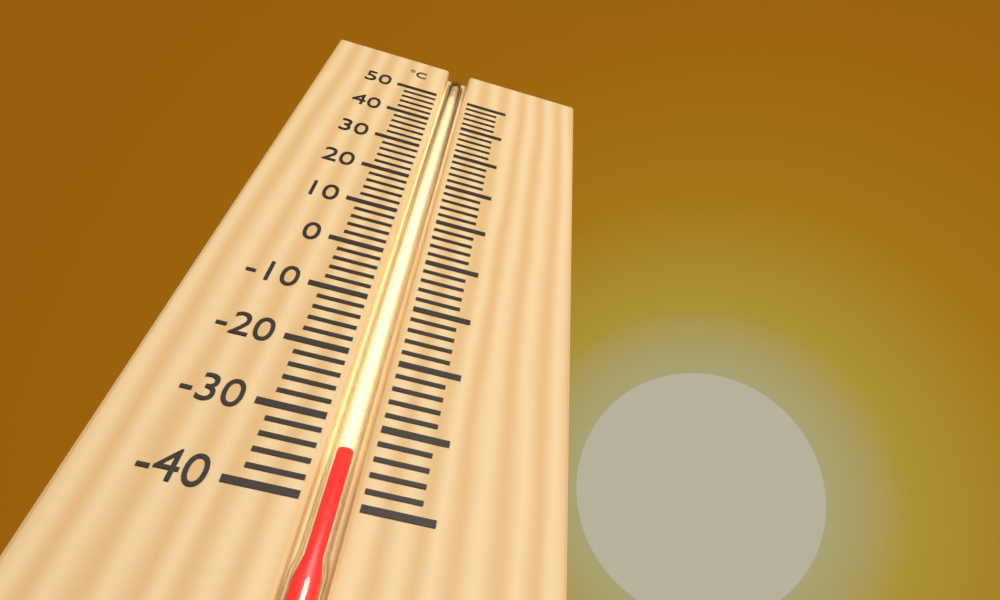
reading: -34 °C
